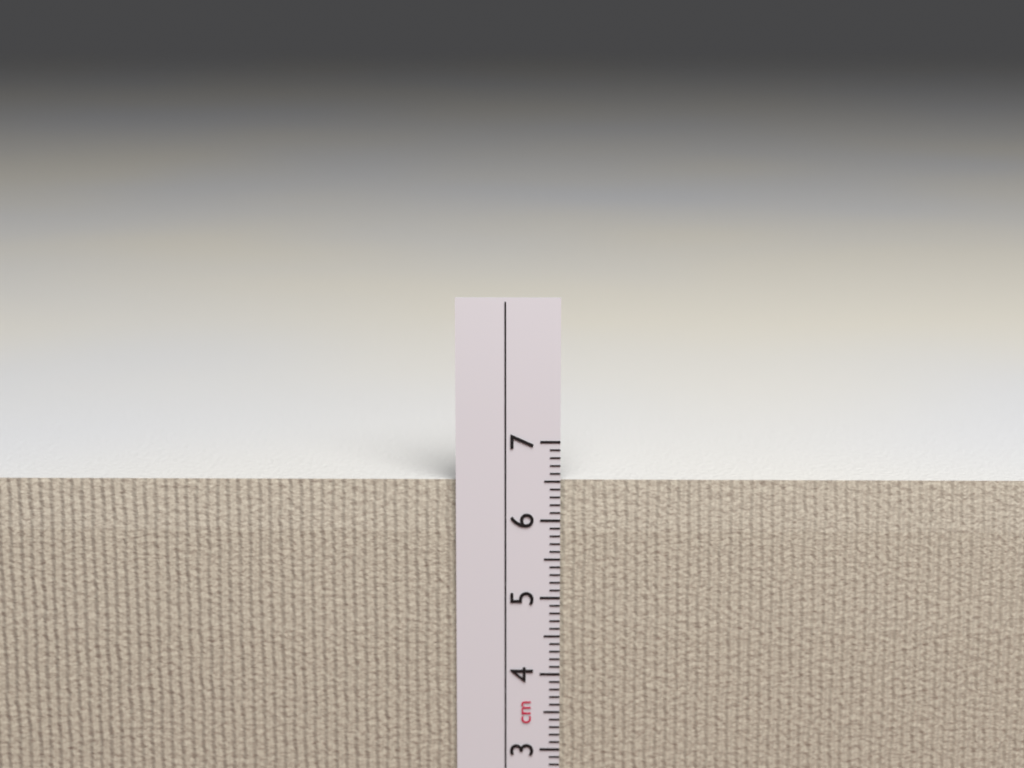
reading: 6.5 cm
